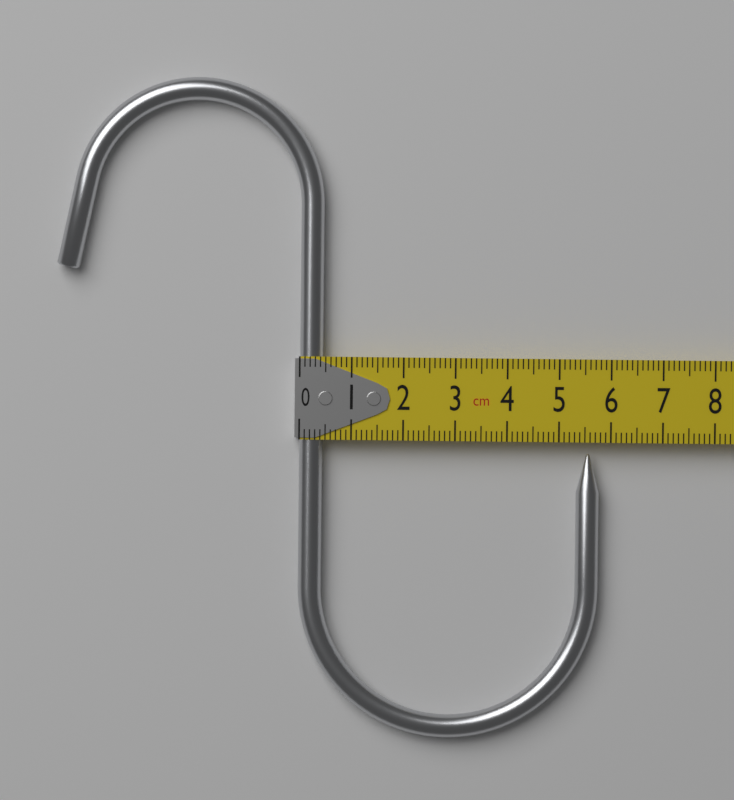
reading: 5.8 cm
